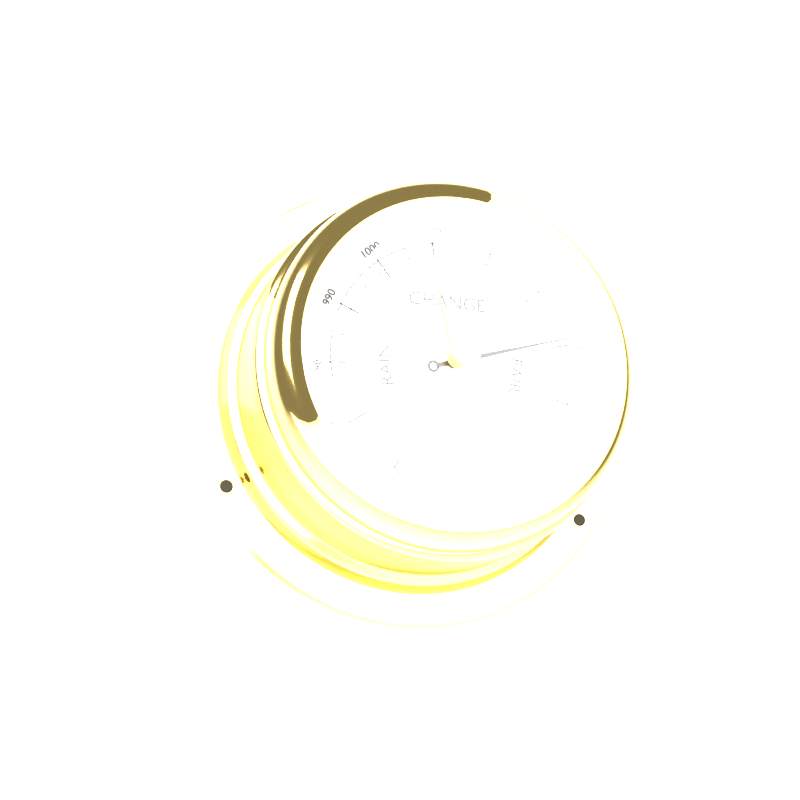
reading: 1039 mbar
